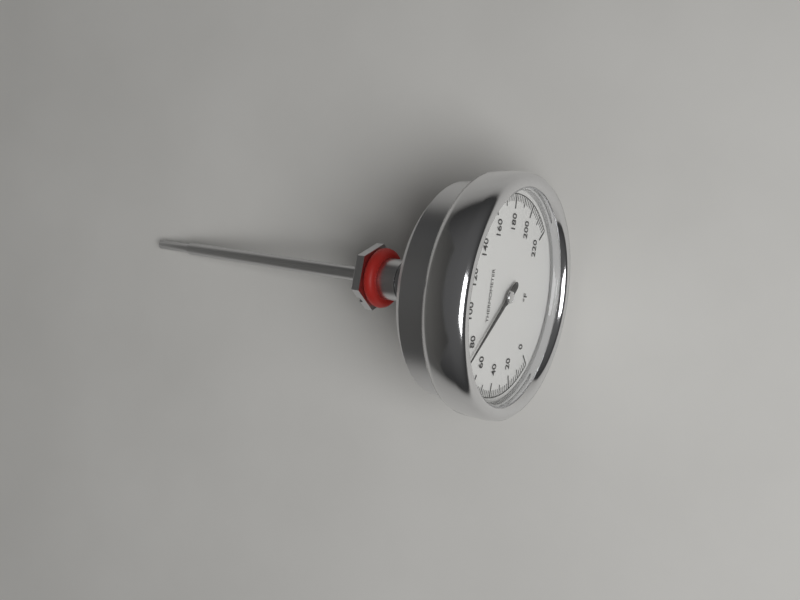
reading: 74 °F
